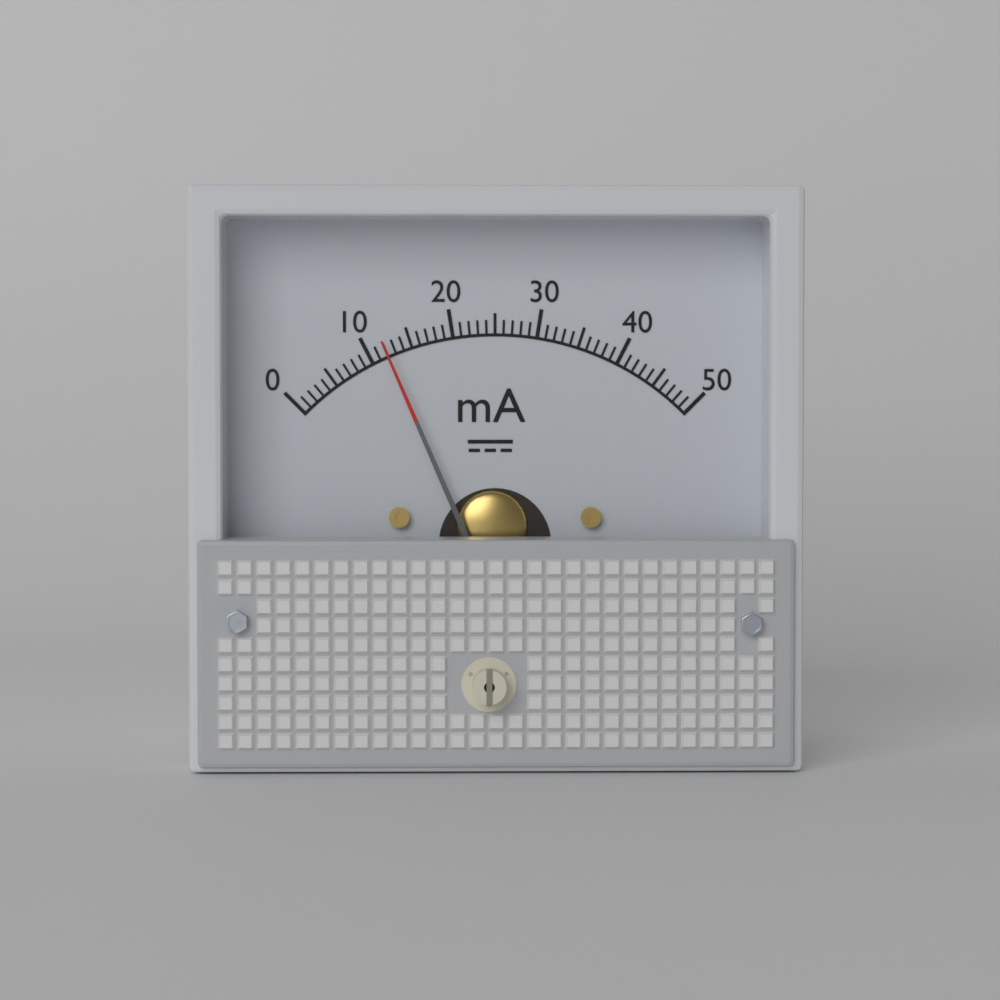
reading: 12 mA
